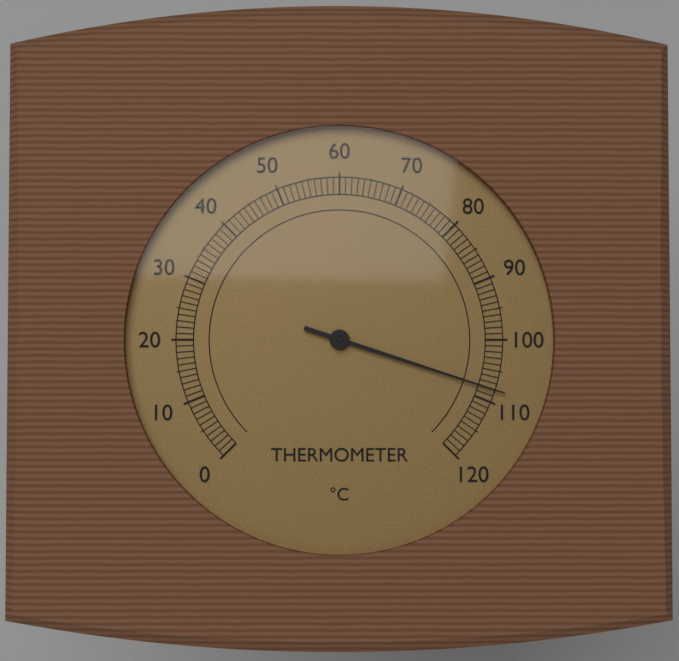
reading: 108 °C
